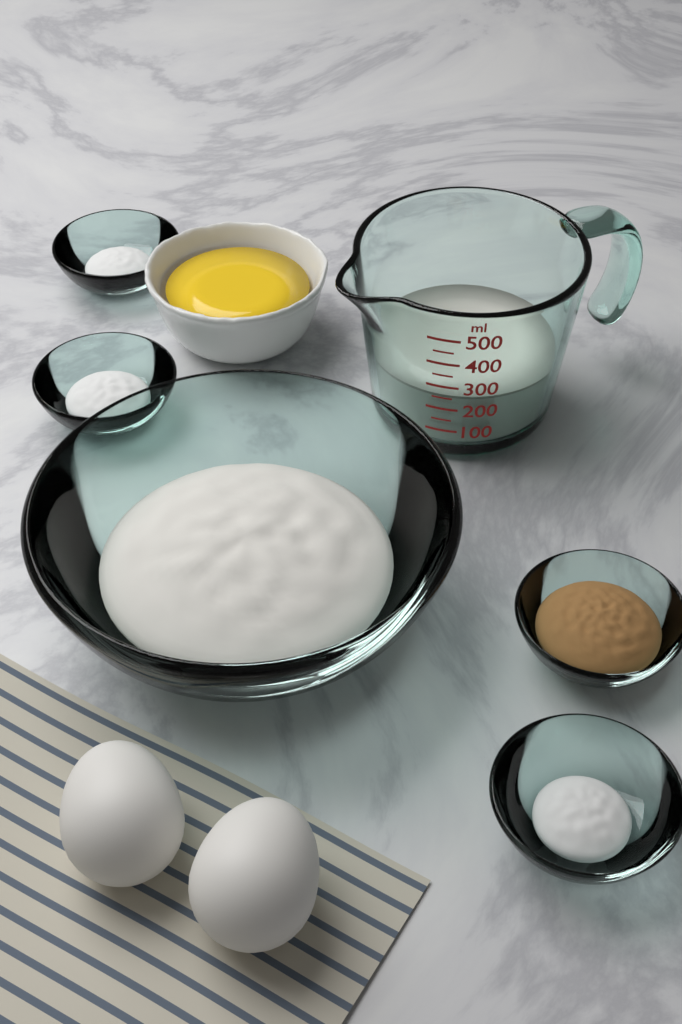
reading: 250 ml
